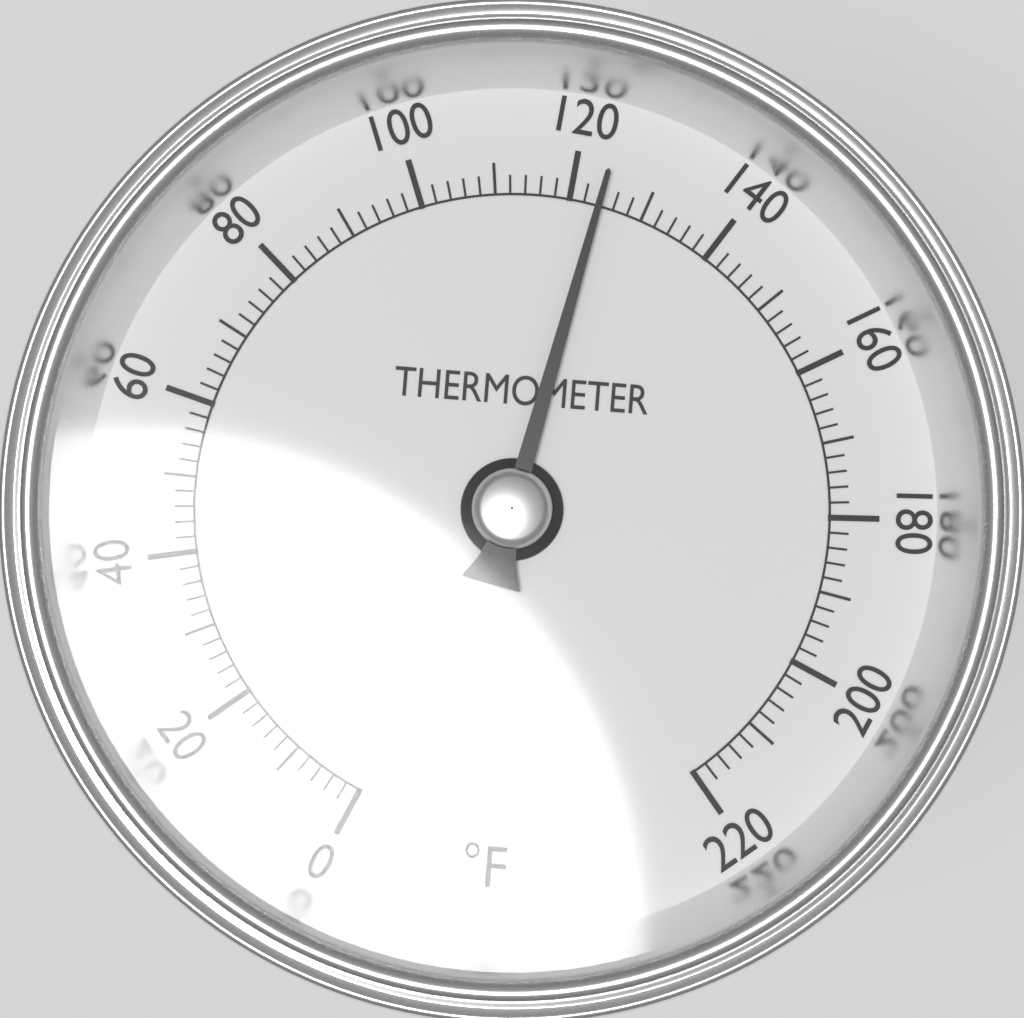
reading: 124 °F
